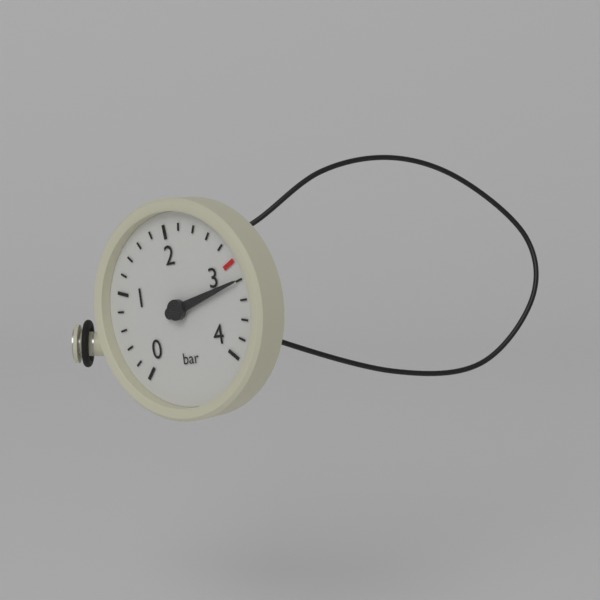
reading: 3.2 bar
